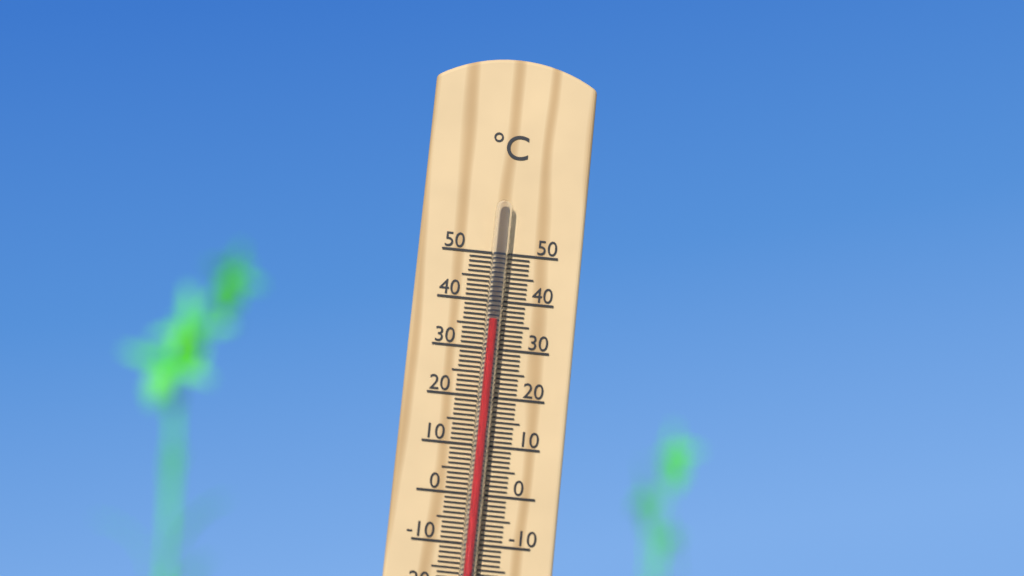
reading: 36 °C
